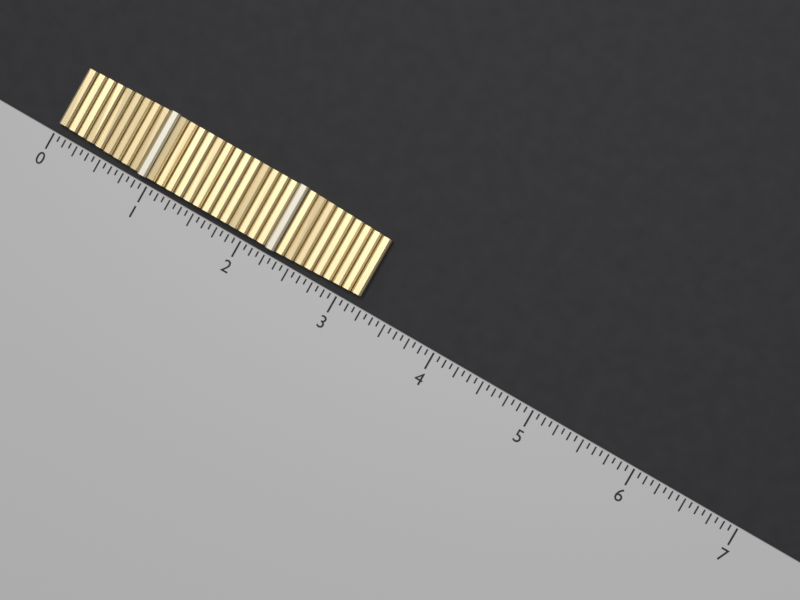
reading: 3.1875 (no unit)
